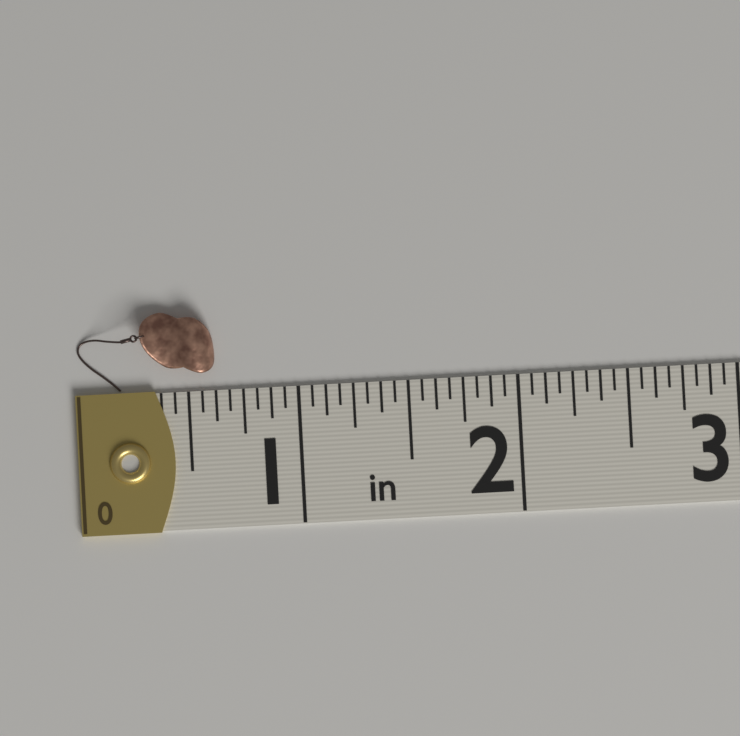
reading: 0.6250 in
